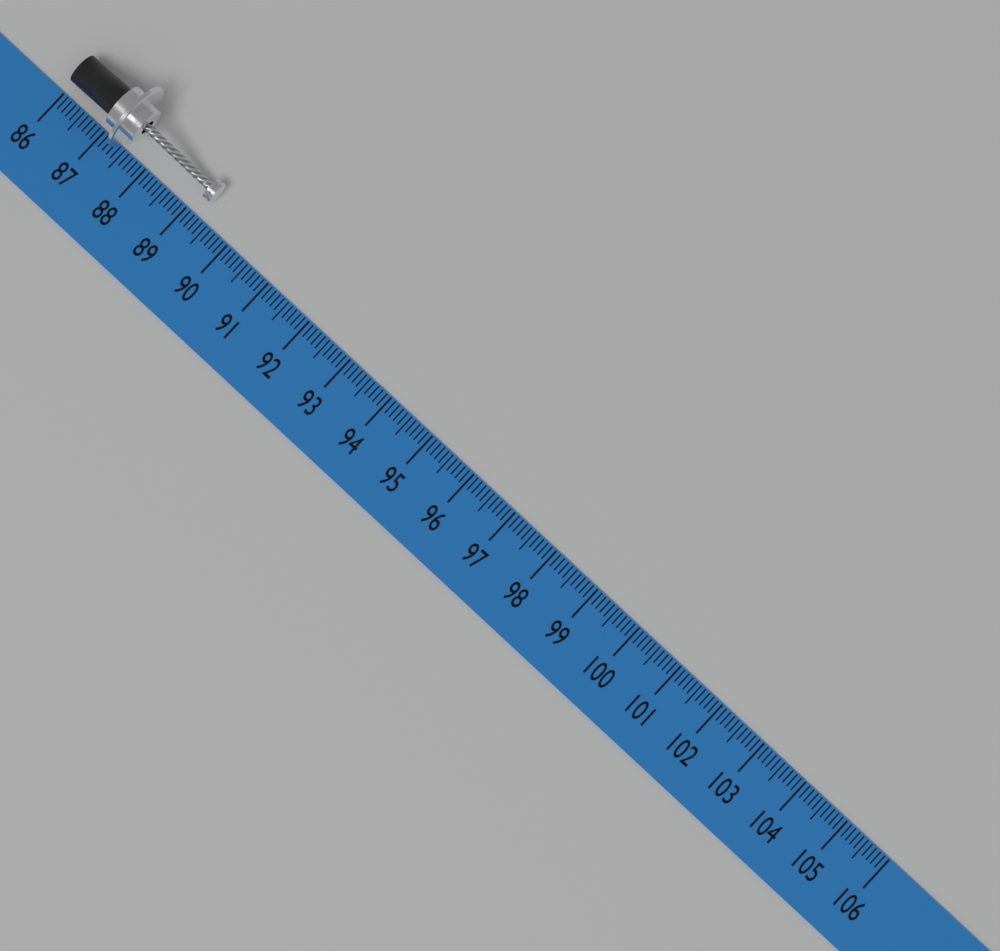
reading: 89.3 (no unit)
